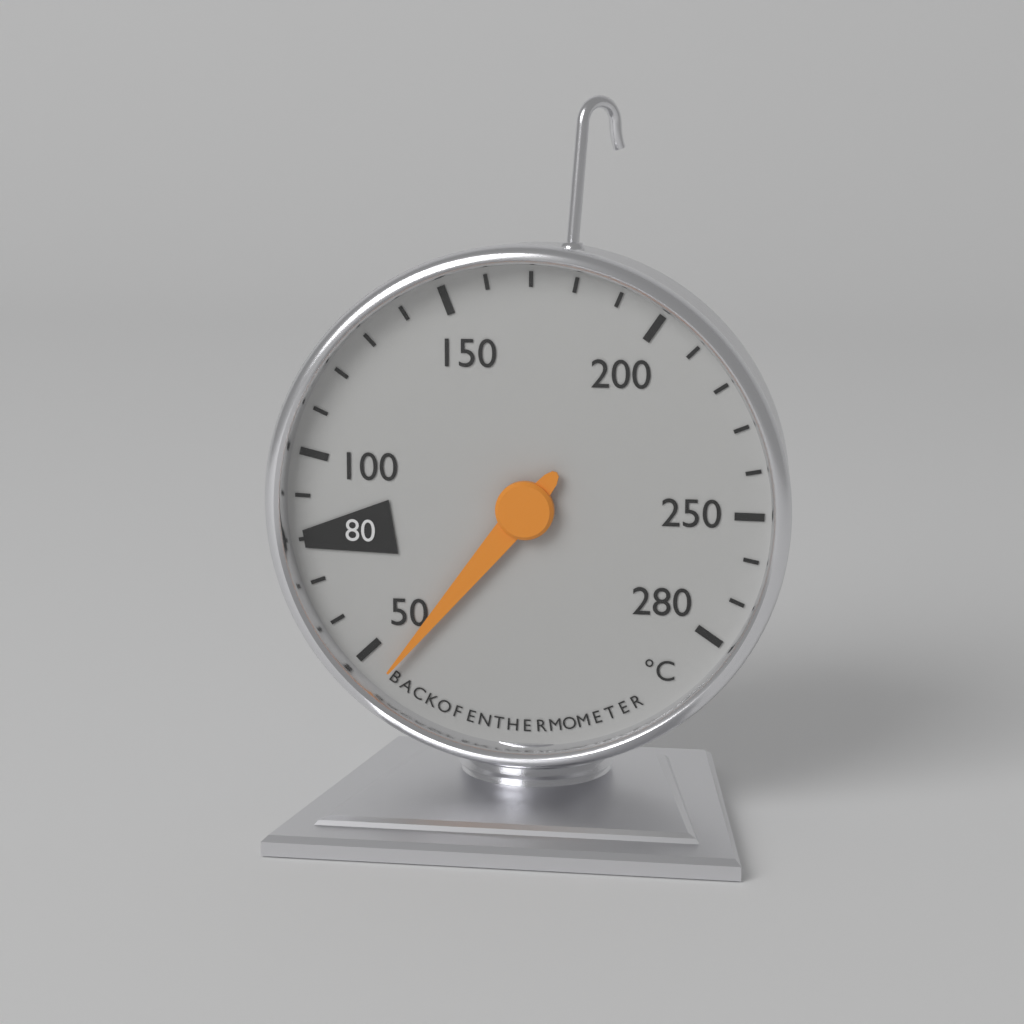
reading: 43 °C
